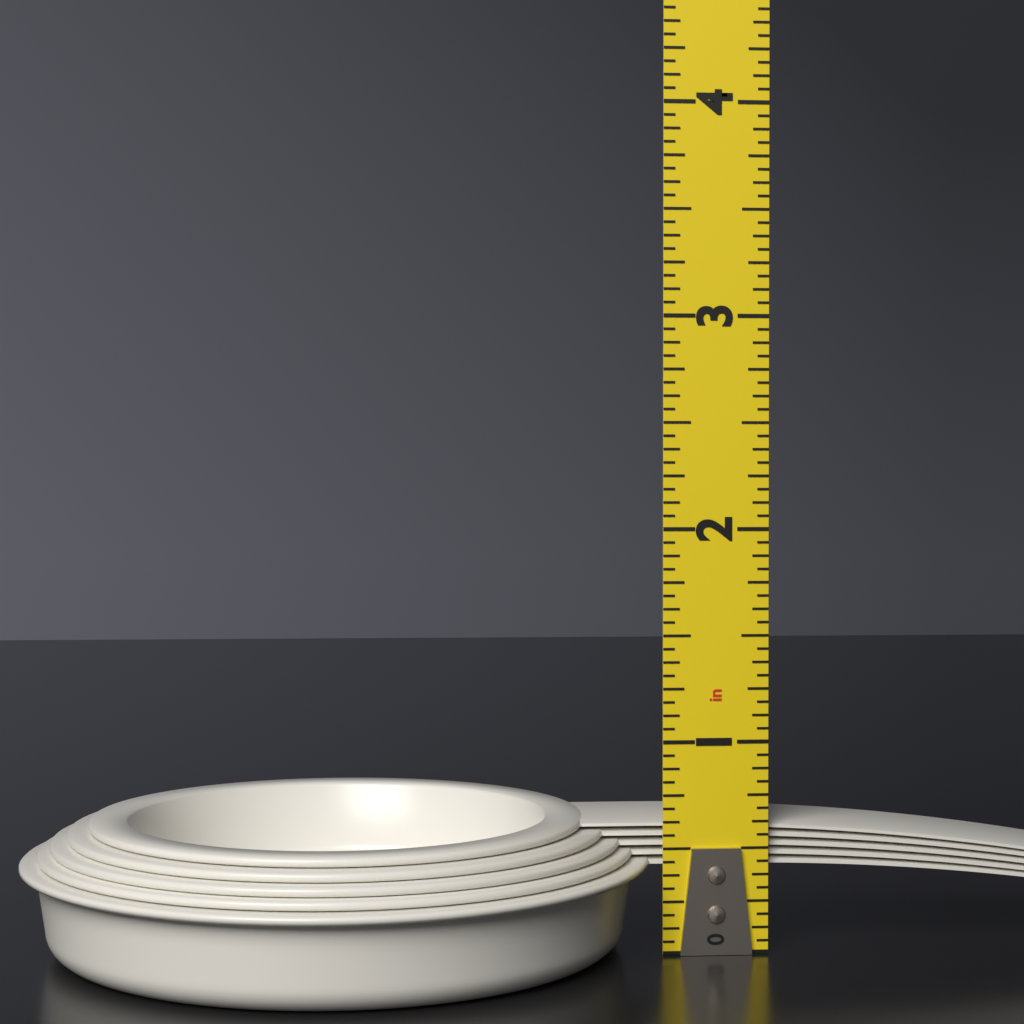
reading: 0.6250 in
